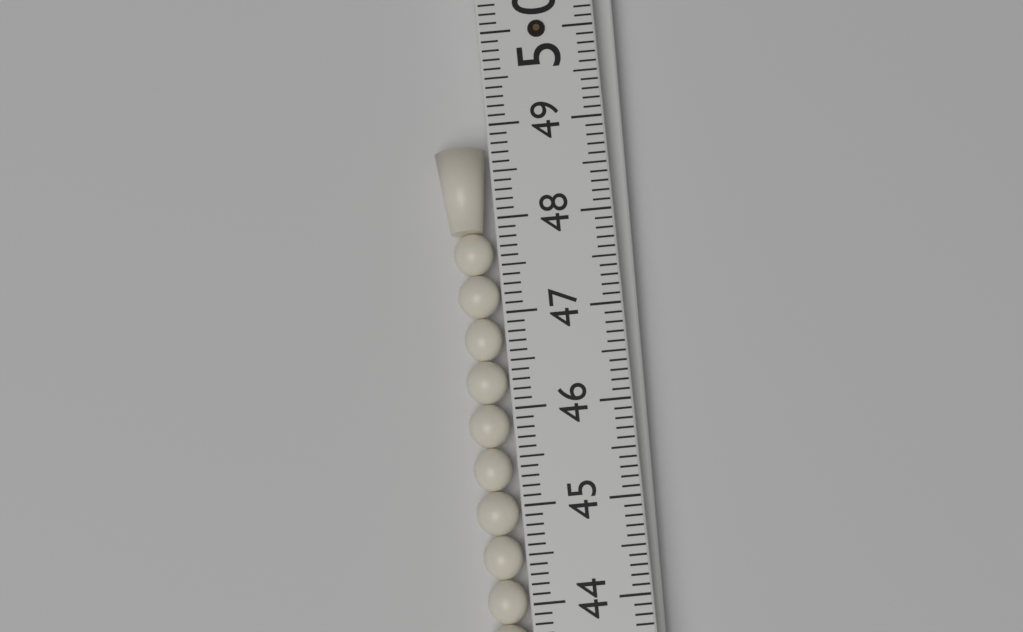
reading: 48.8 (no unit)
